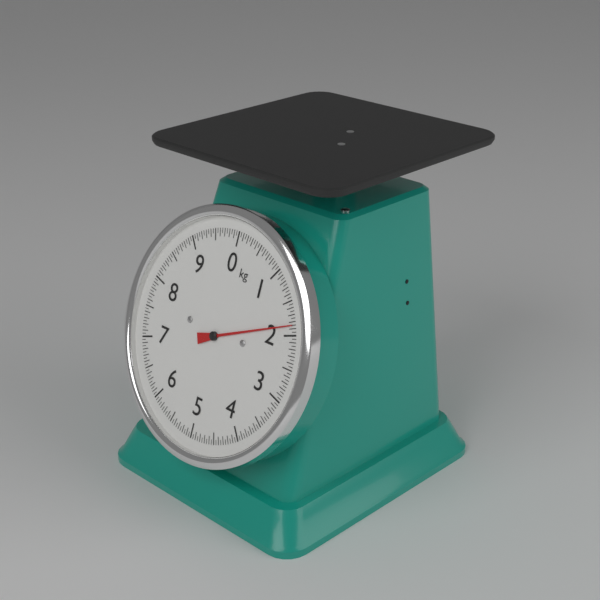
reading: 1.85 kg
